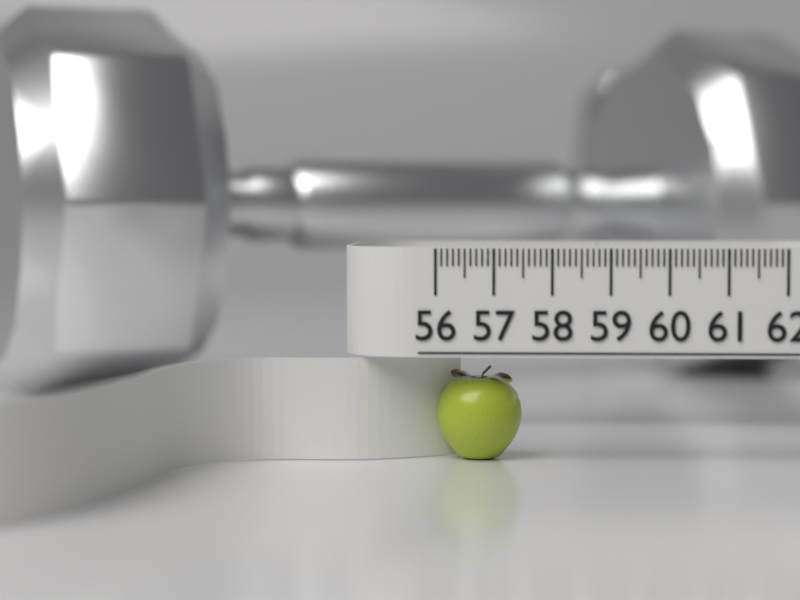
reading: 57.5 (no unit)
